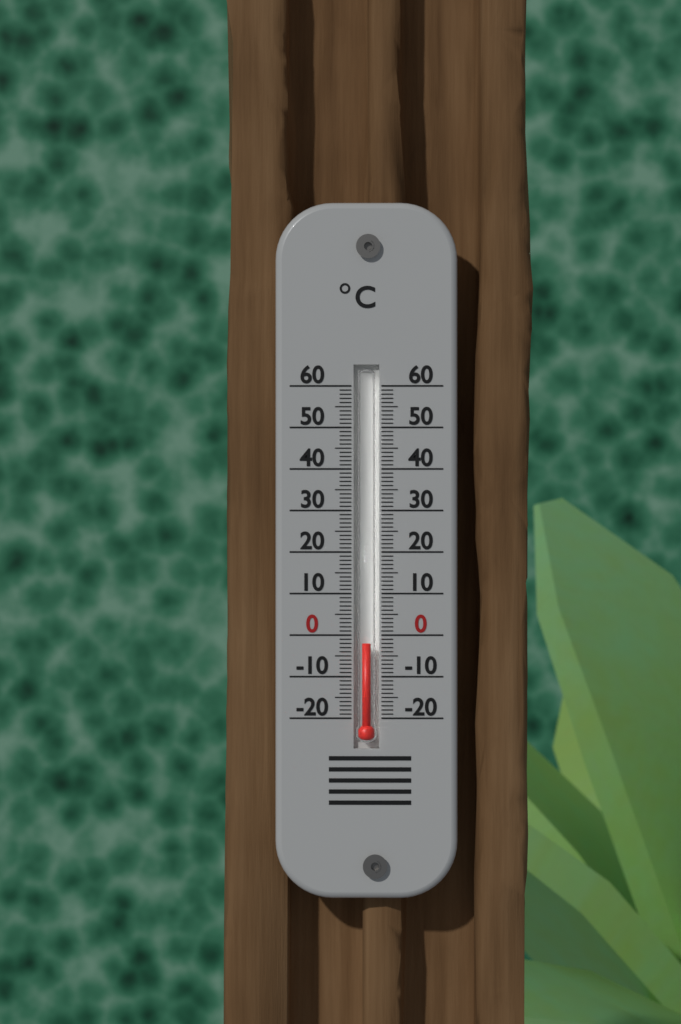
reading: -2 °C
